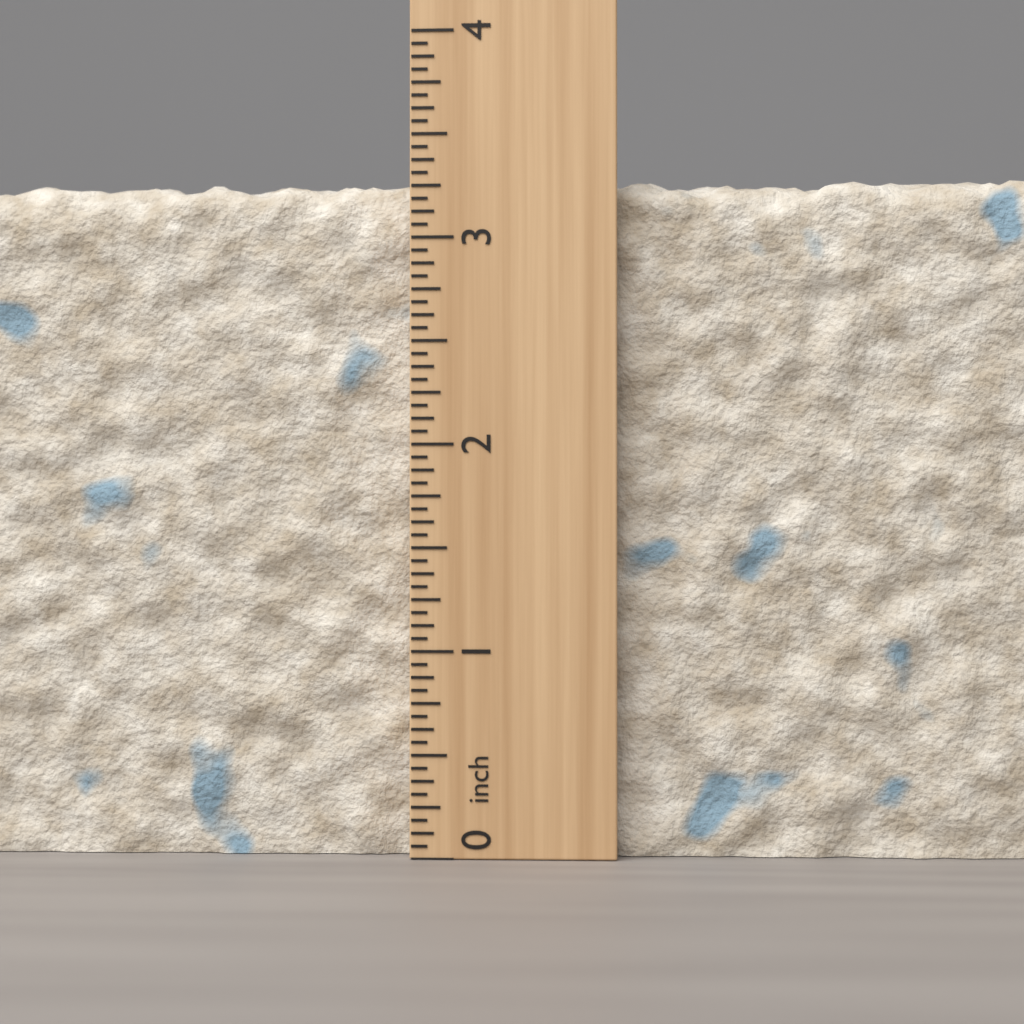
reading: 3.3125 inch
